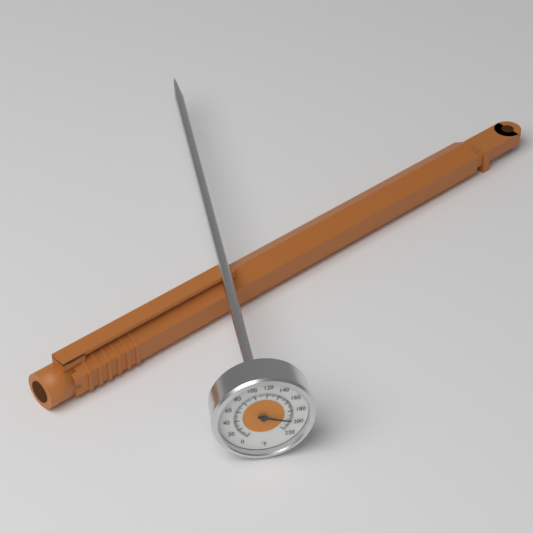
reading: 200 °F
